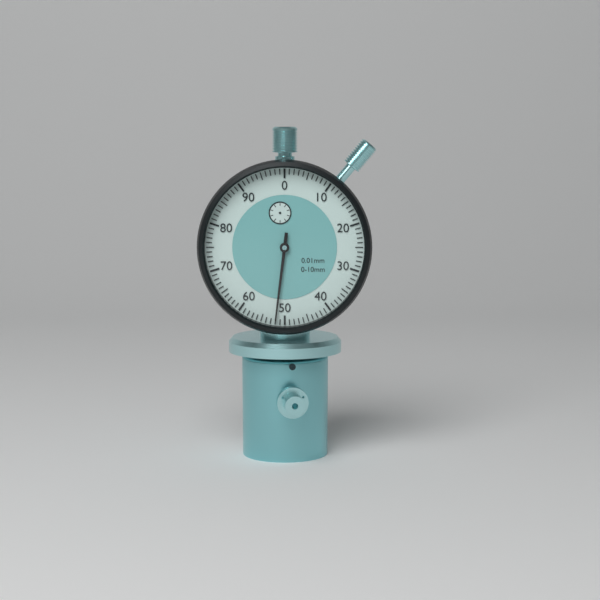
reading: 0.52 mm
